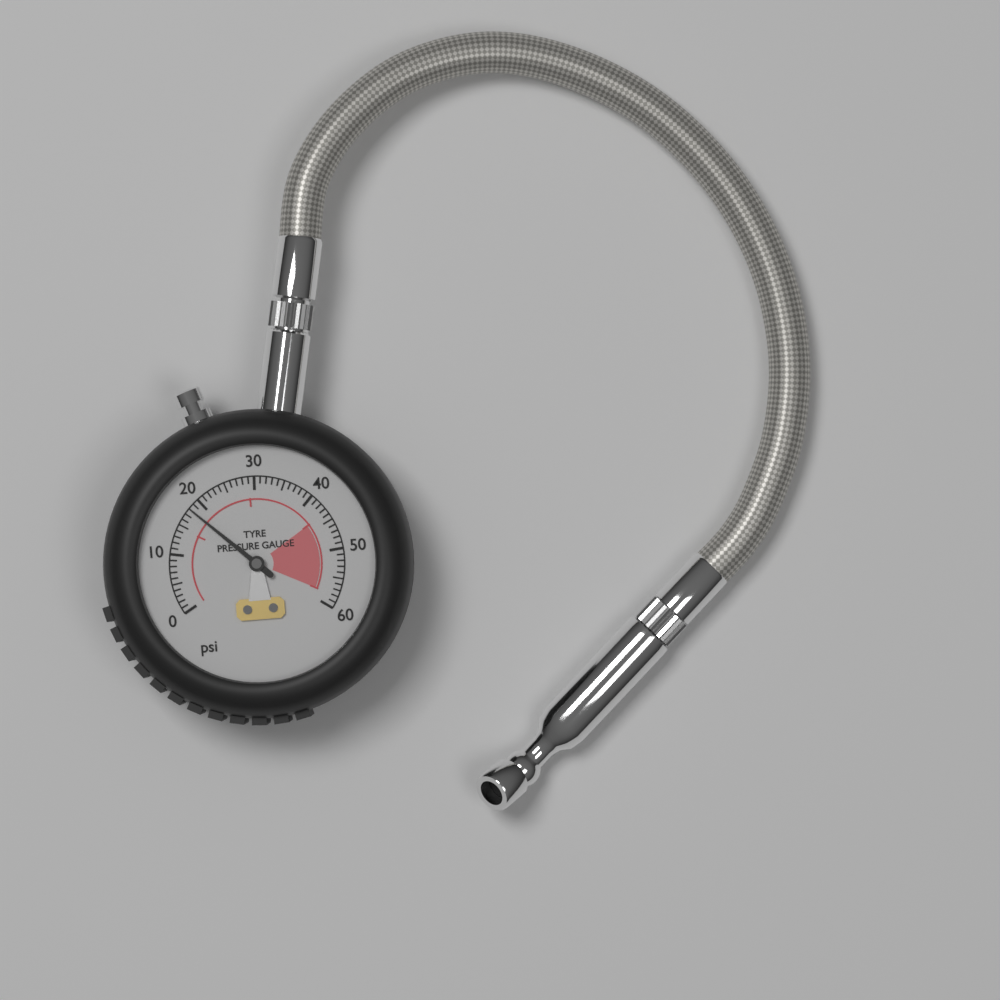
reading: 18 psi
